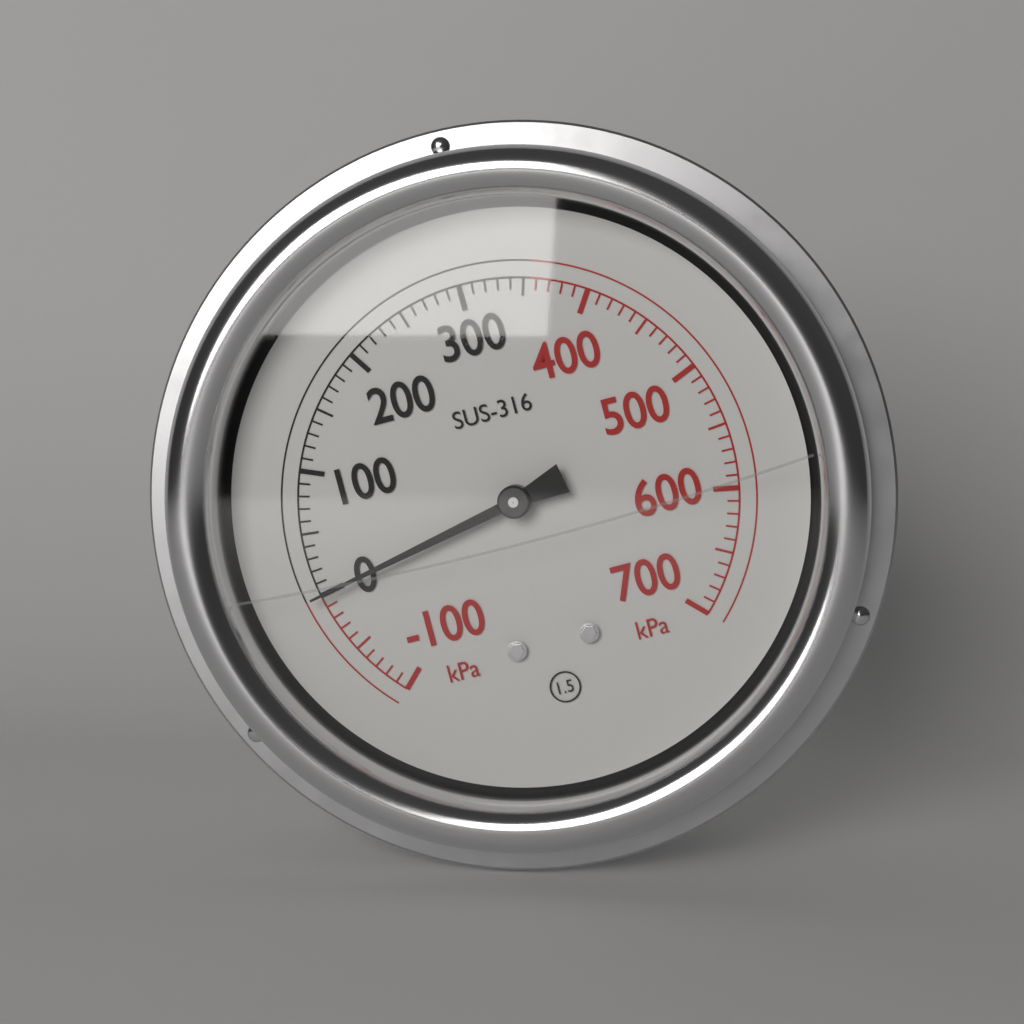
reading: 0 kPa
